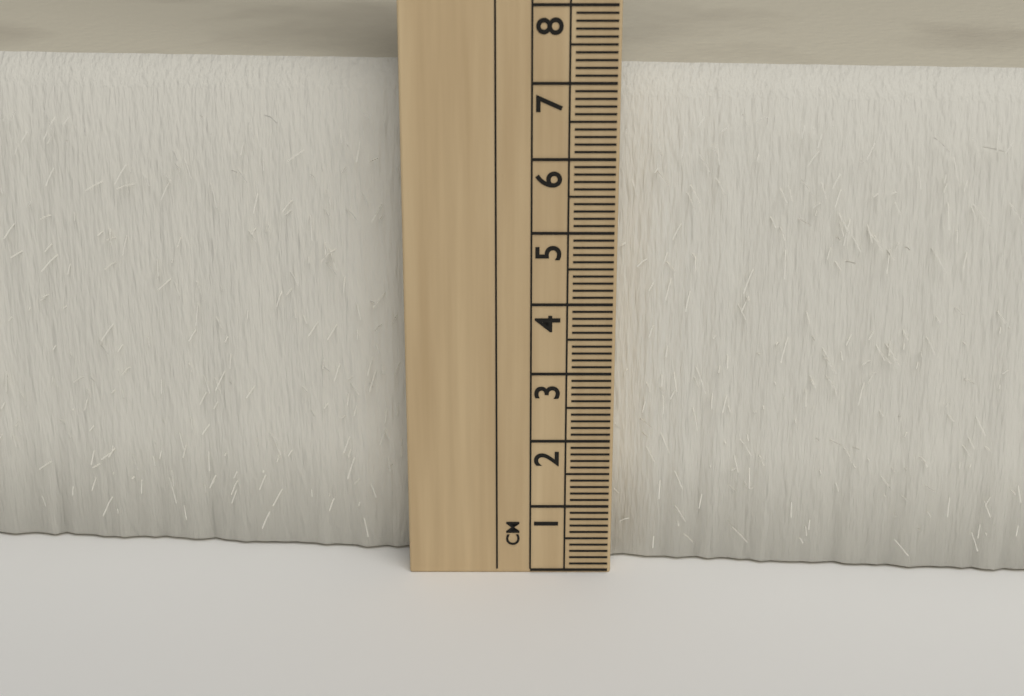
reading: 7.1 cm
